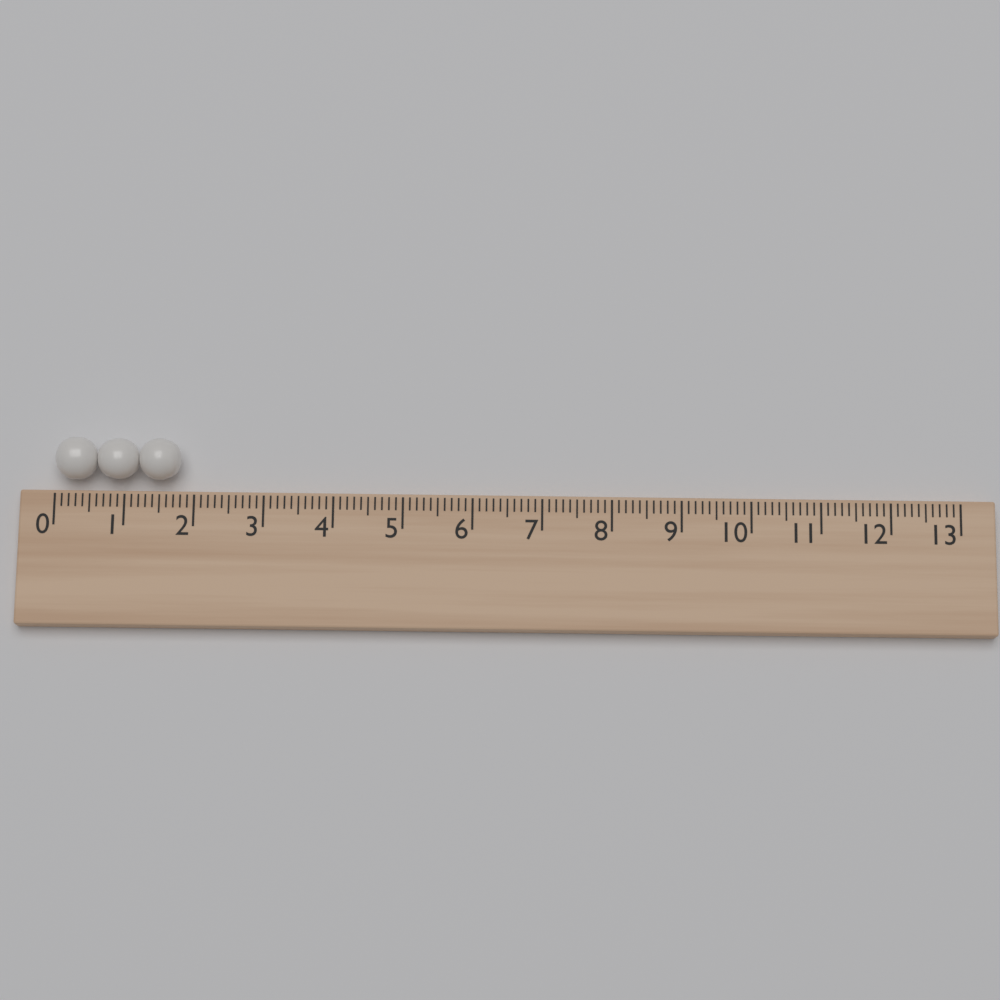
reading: 1.8 (no unit)
